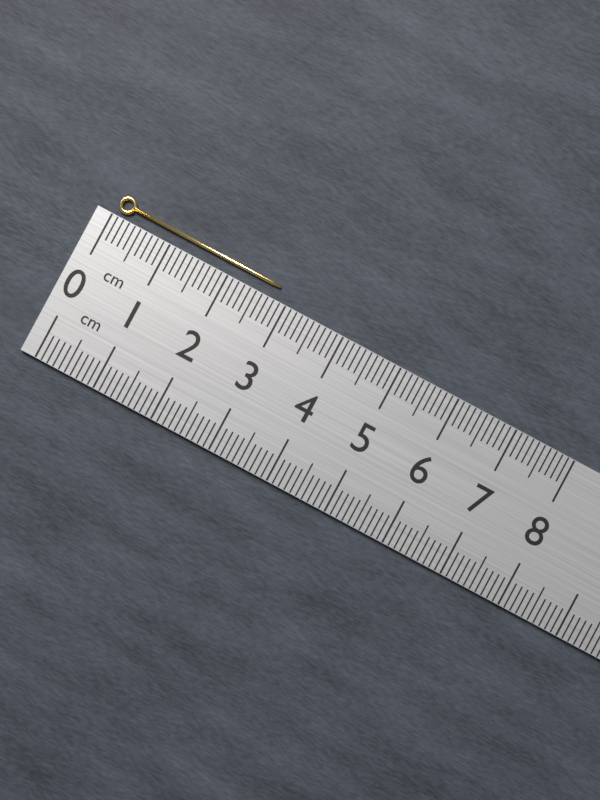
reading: 2.8 cm
